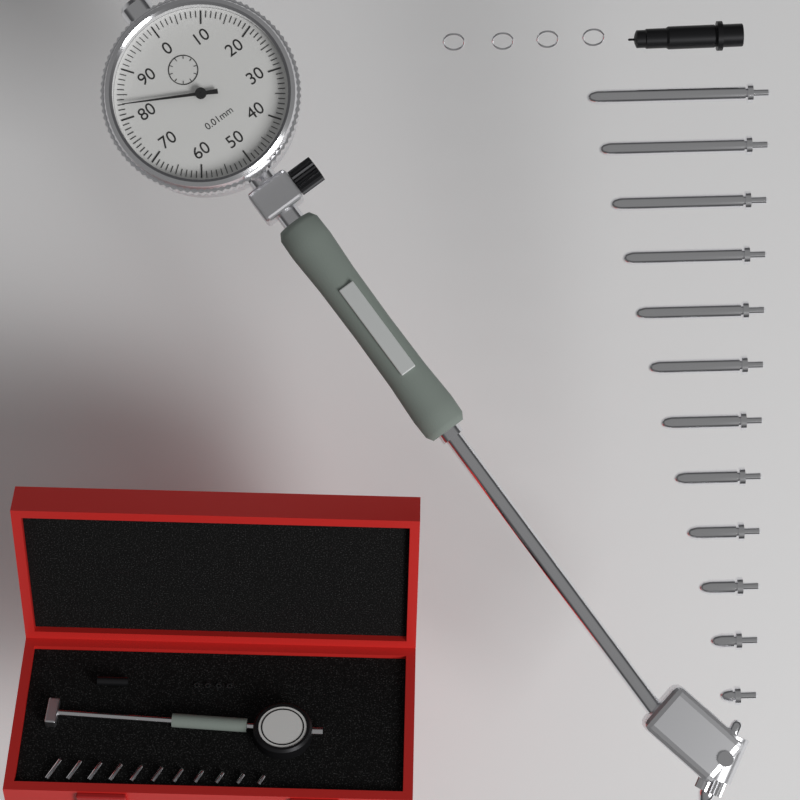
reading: 0.83 mm
